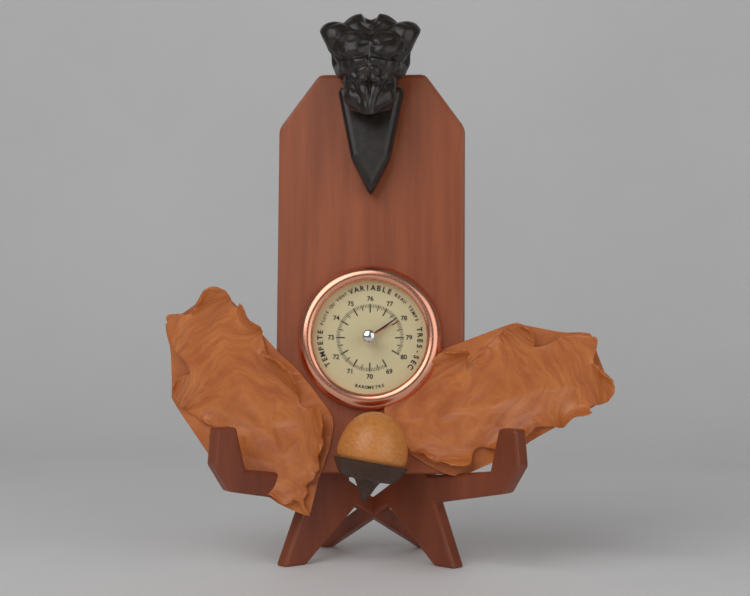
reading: 77.8 (no unit)
